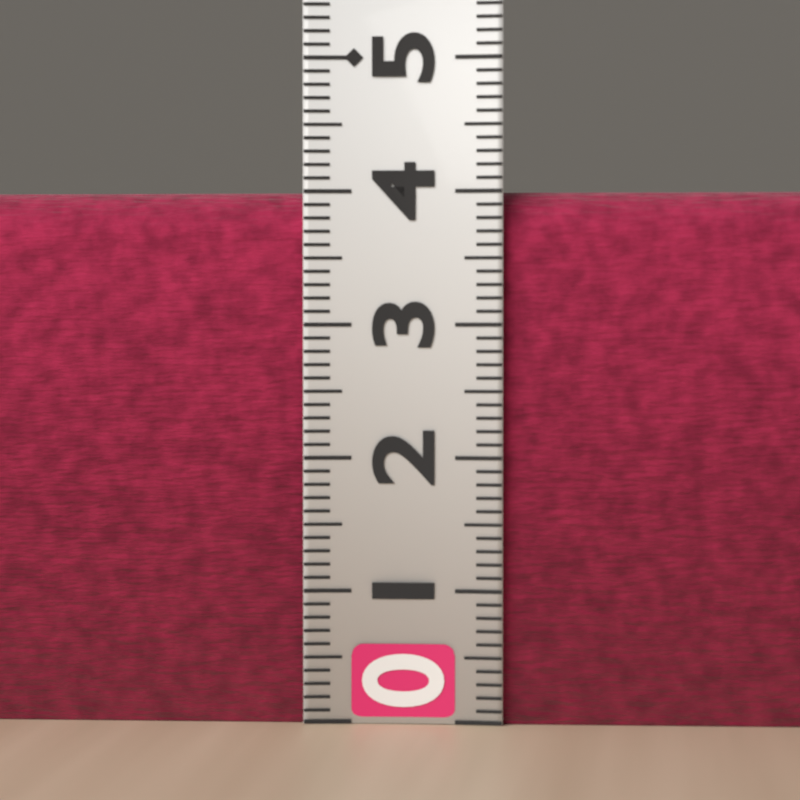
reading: 4.0 (no unit)
